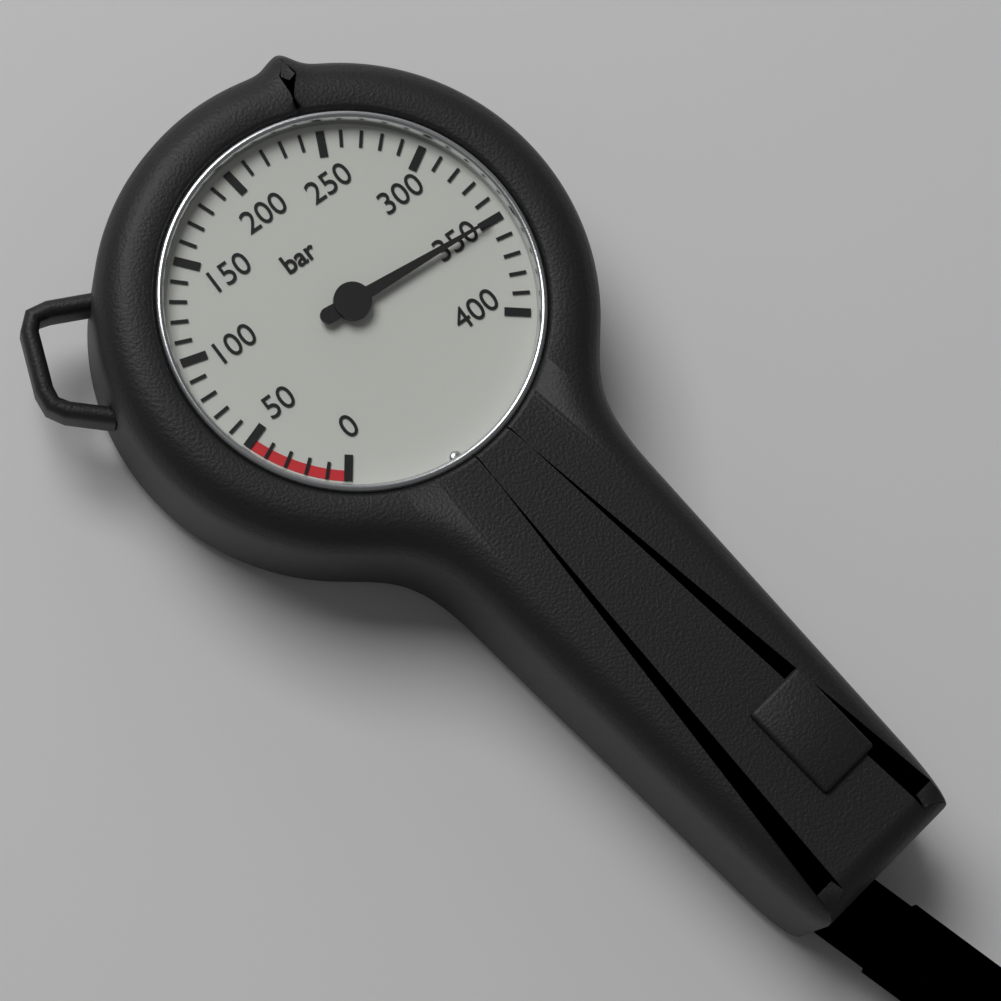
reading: 350 bar
